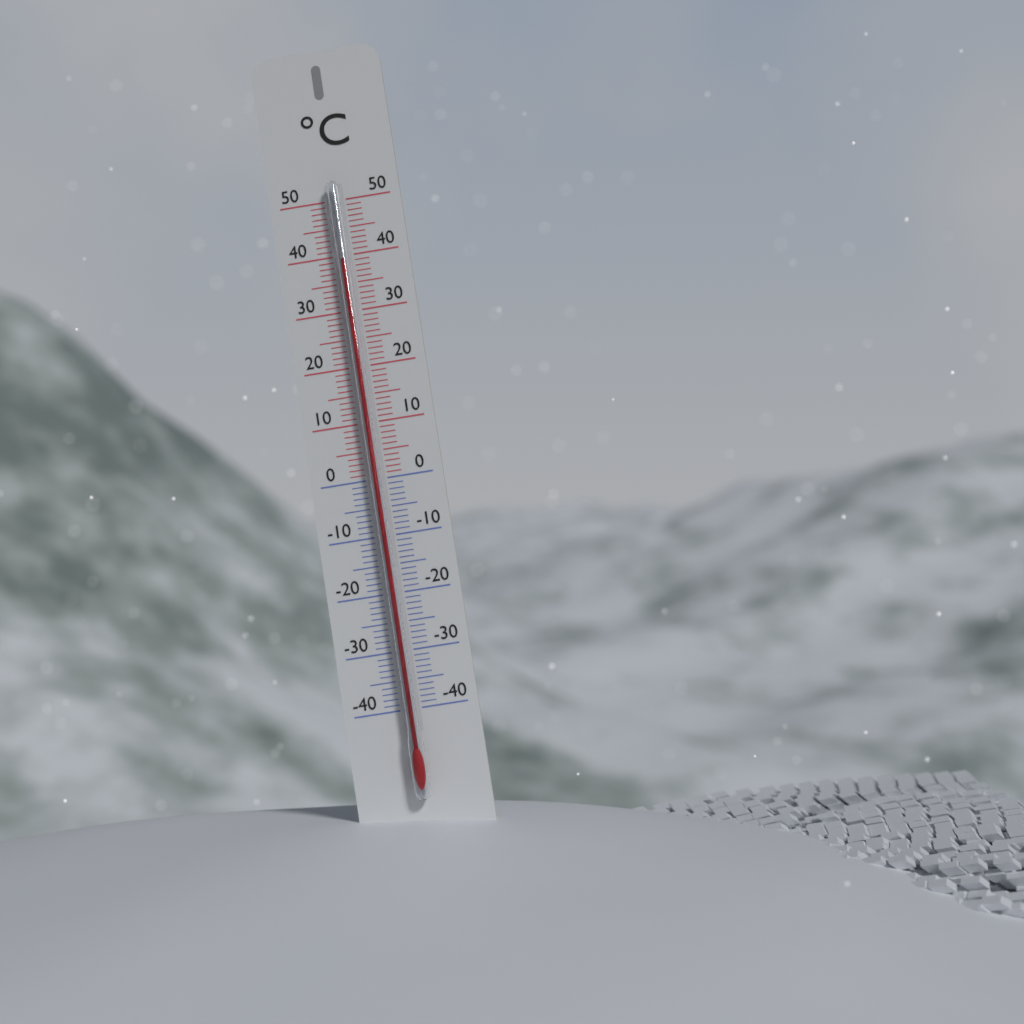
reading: 39 °C
